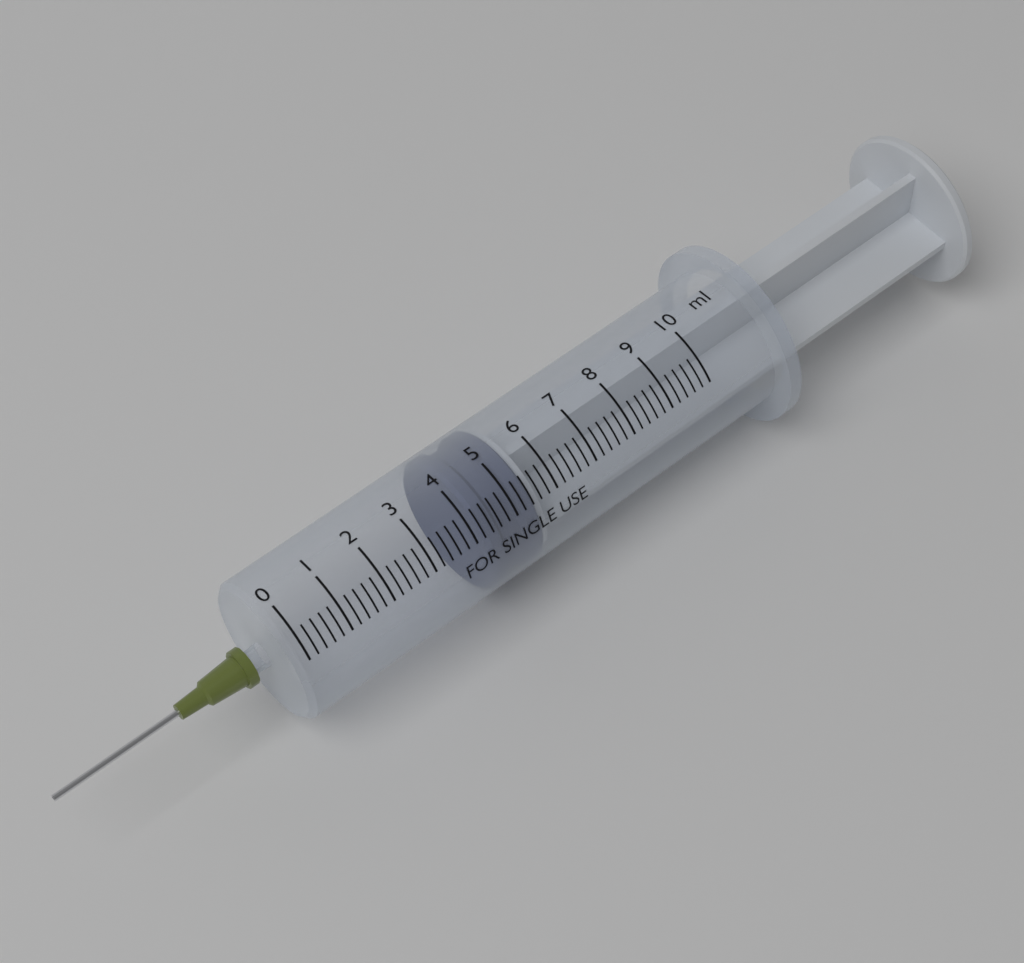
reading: 4.2 ml
